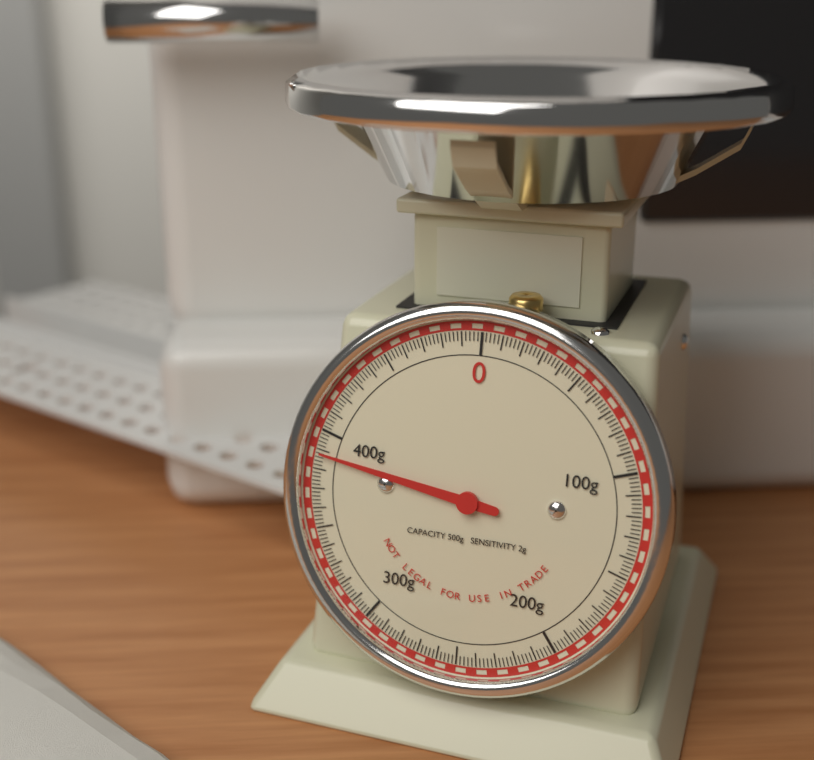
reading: 388 g
